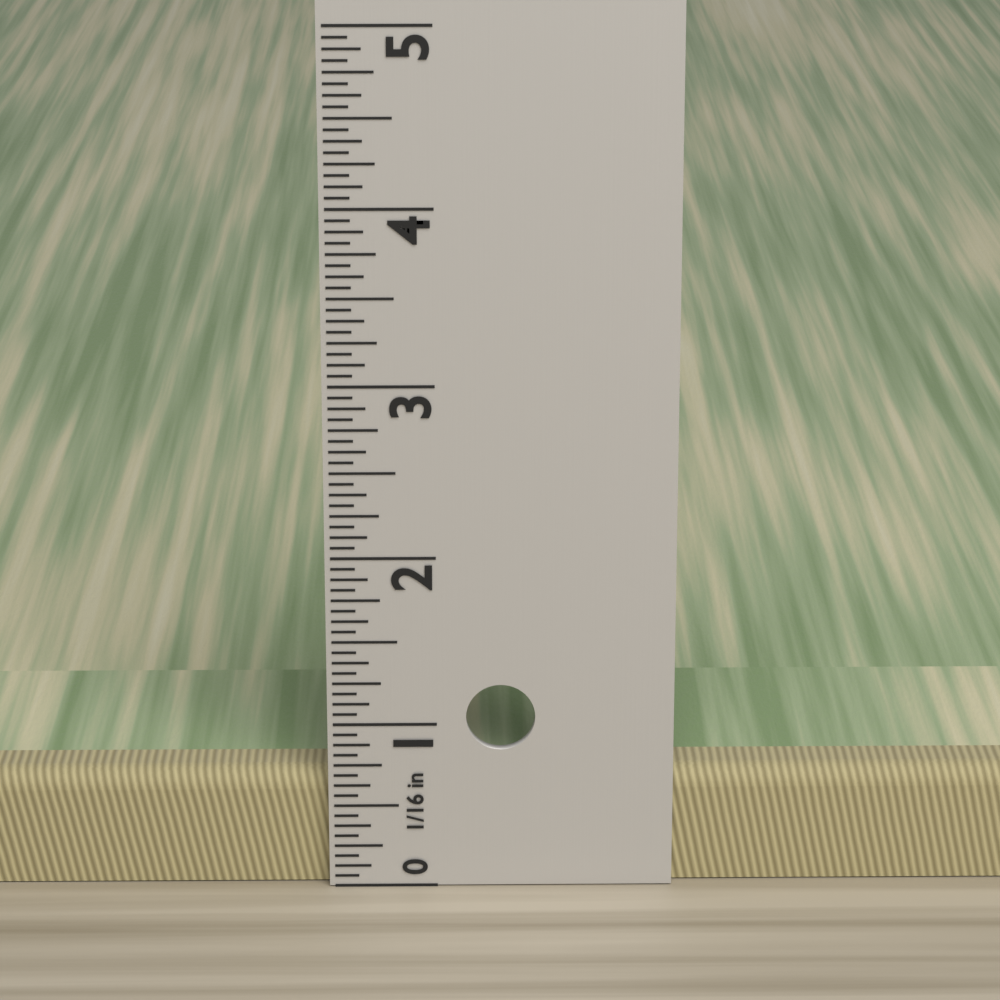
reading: 0.6875 in
